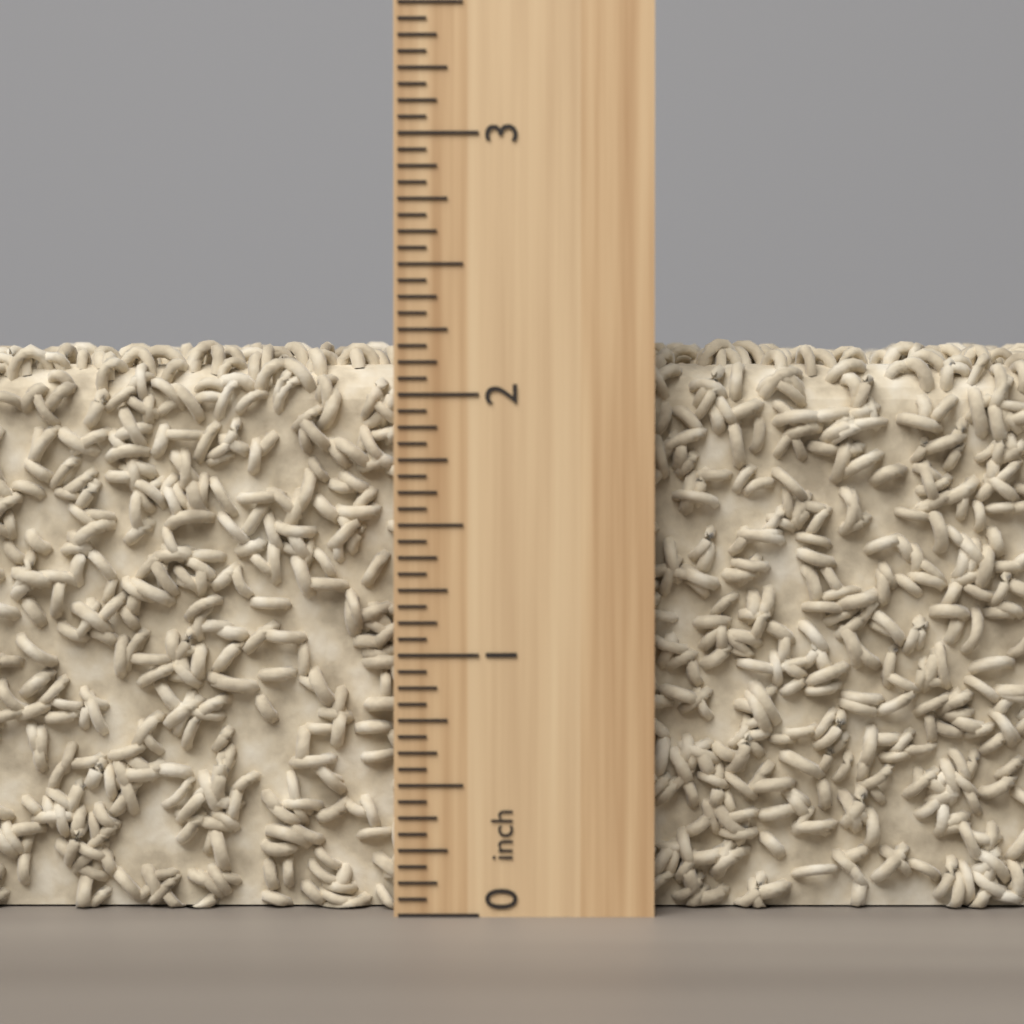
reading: 2.2500 inch
